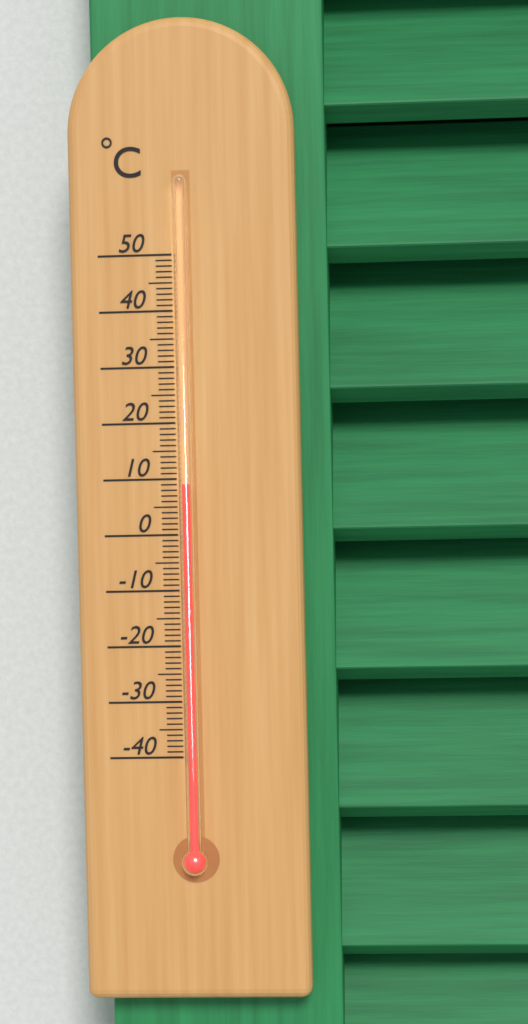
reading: 9 °C
